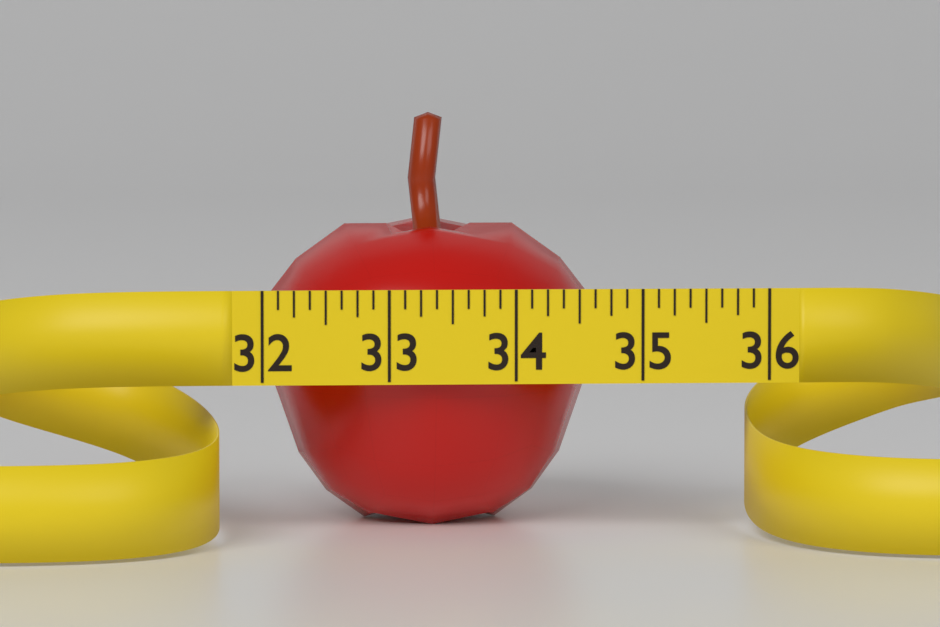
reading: 34.750 (no unit)
